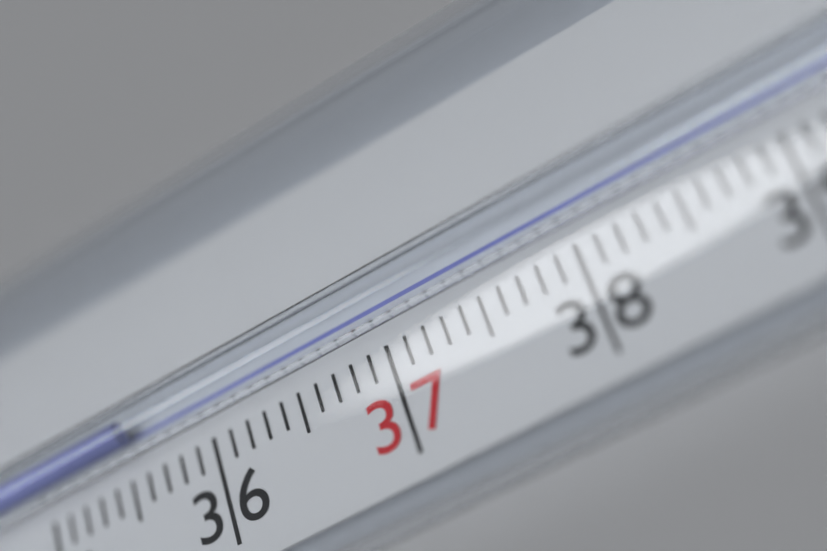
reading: 35.6 °C
